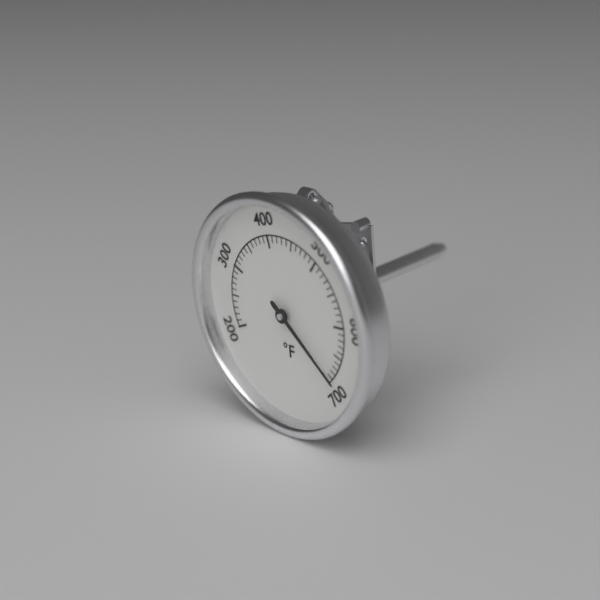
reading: 690 °F
